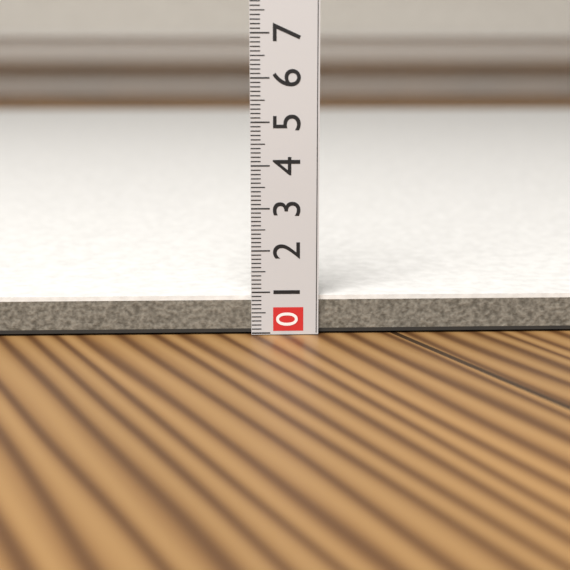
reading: 0.9 (no unit)
